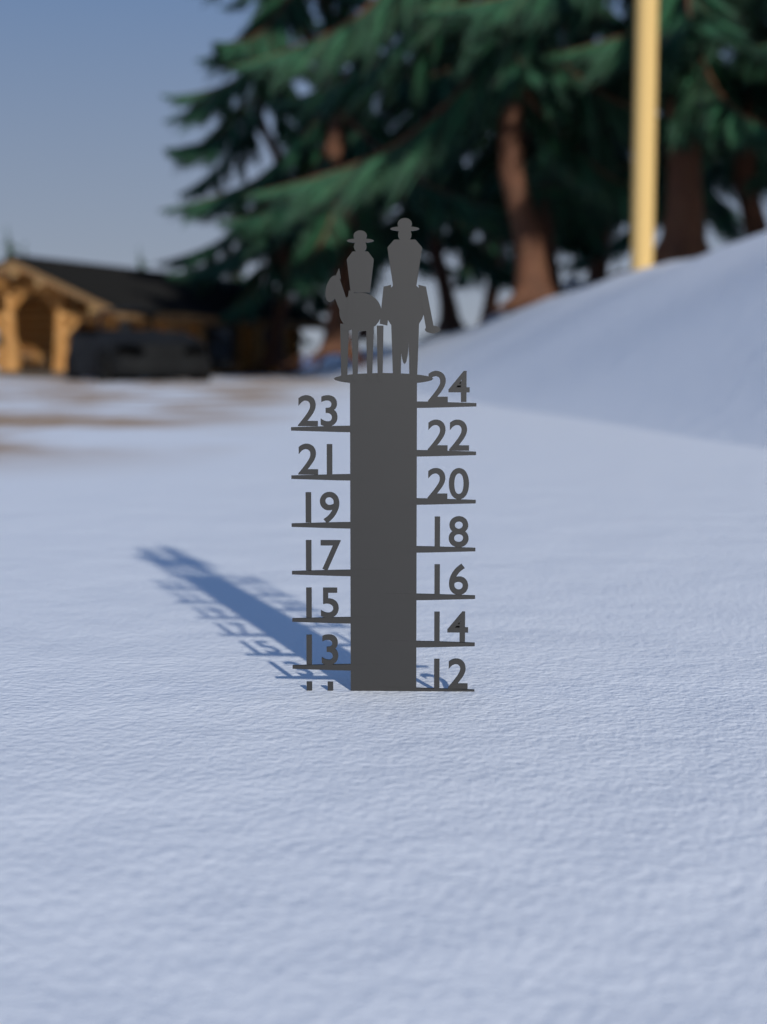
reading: 12 (no unit)
